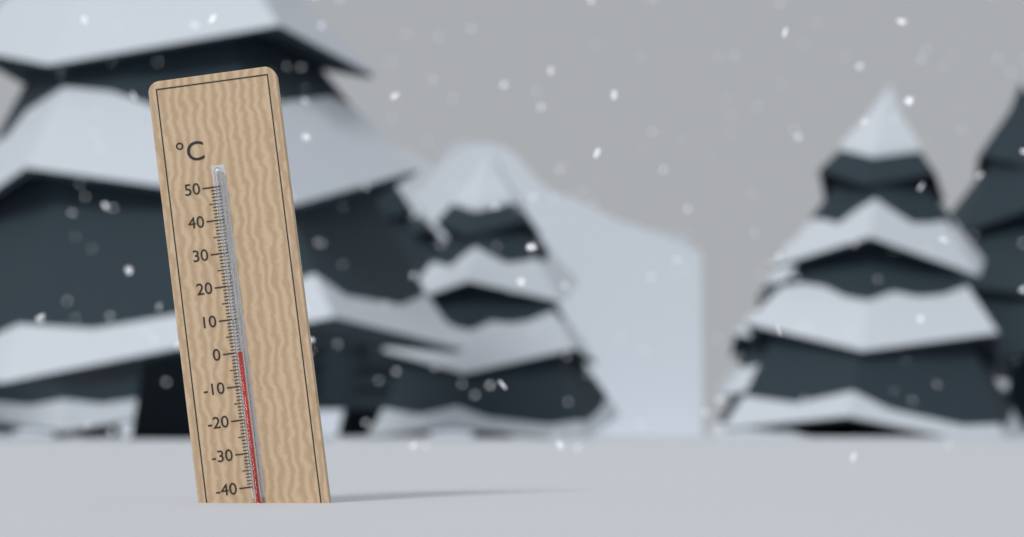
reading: 0 °C
